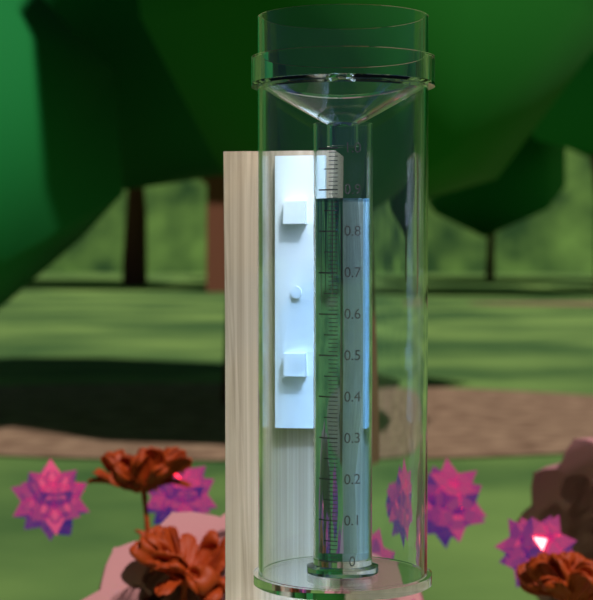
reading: 0.88 (no unit)
